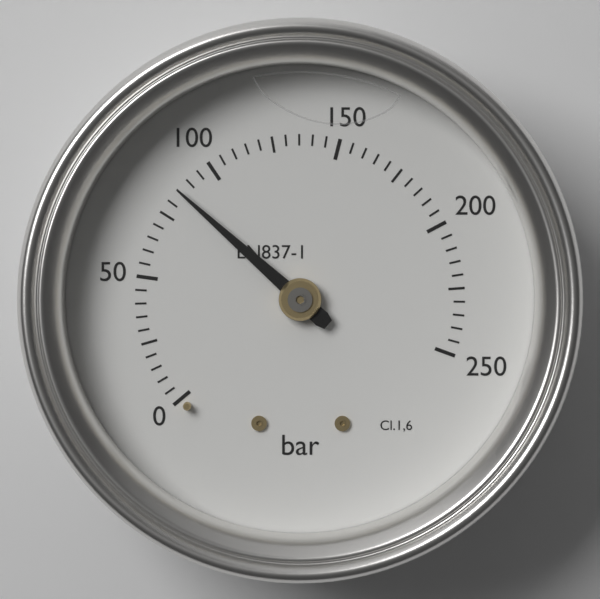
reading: 85 bar
